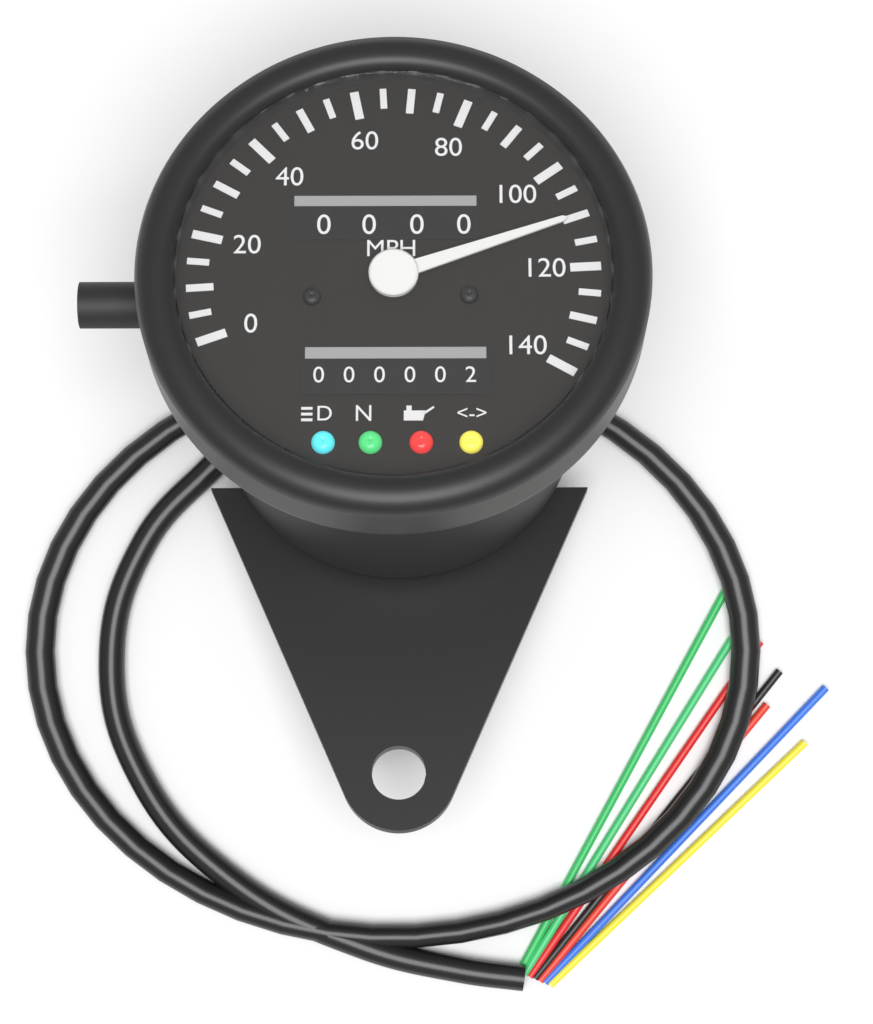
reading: 110 MPH
